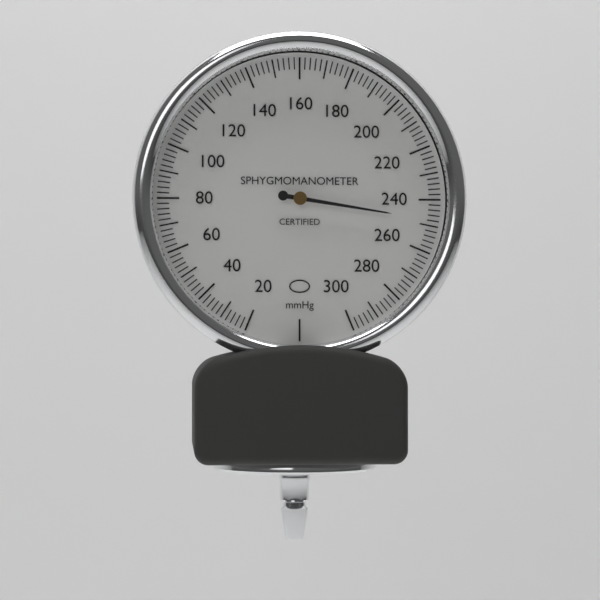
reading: 248 mmHg
